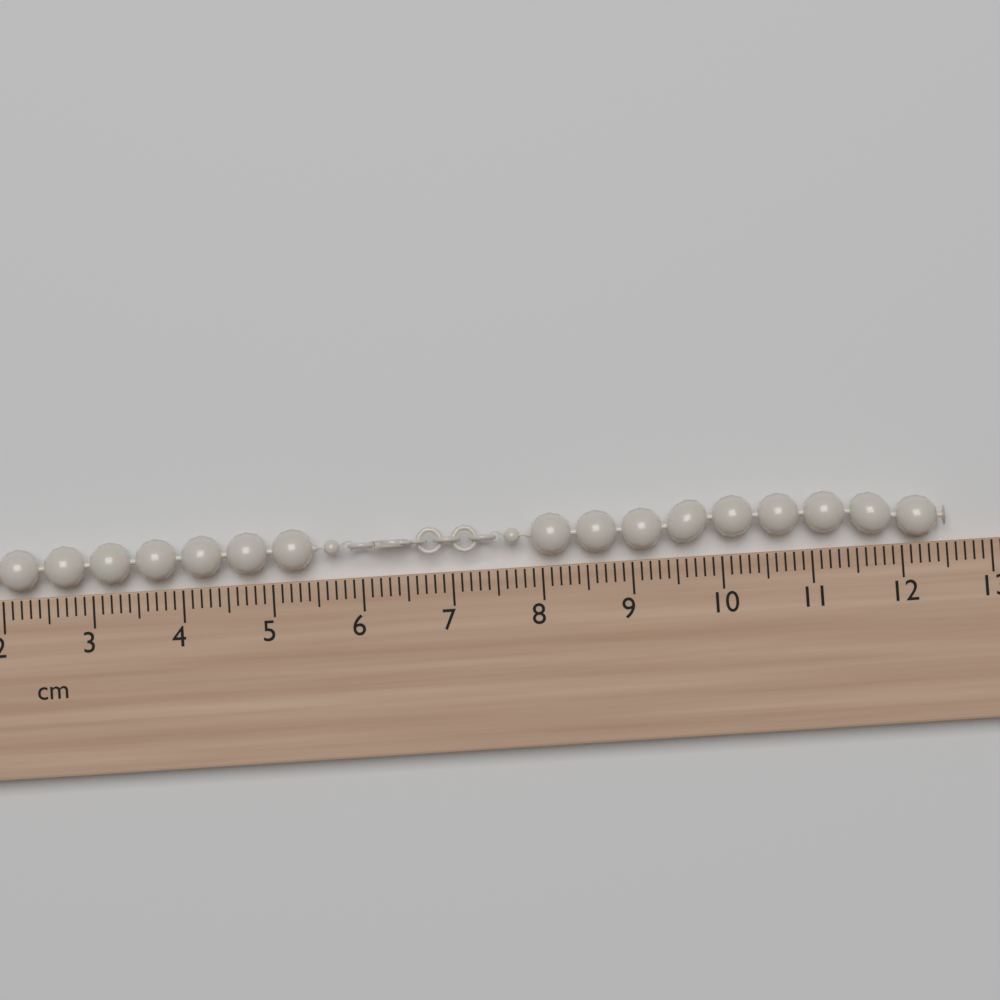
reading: 12.5 cm
